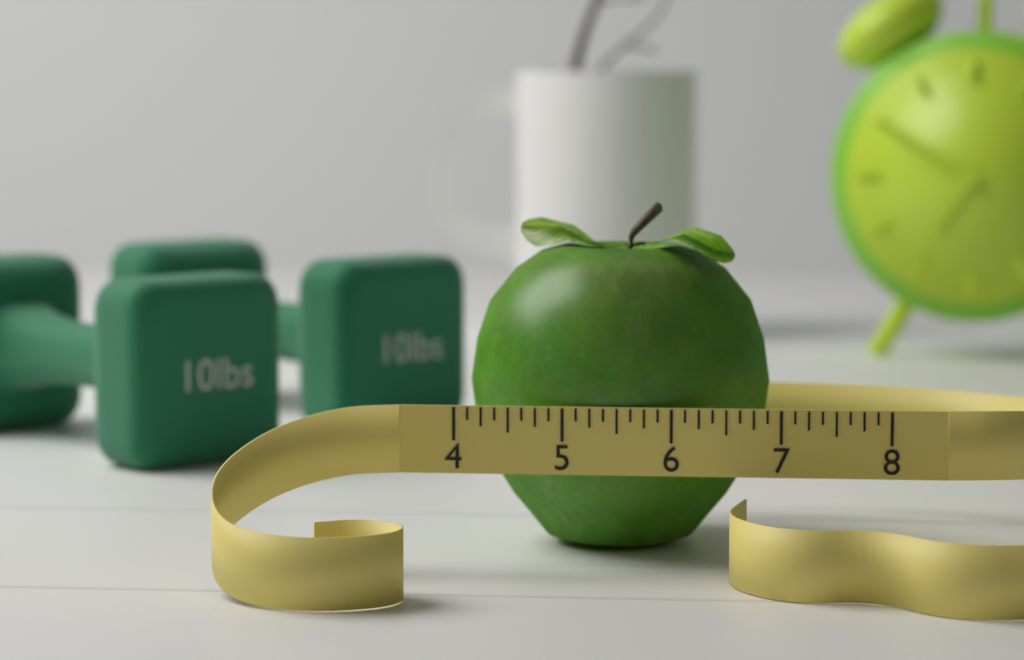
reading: 6.875 (no unit)
